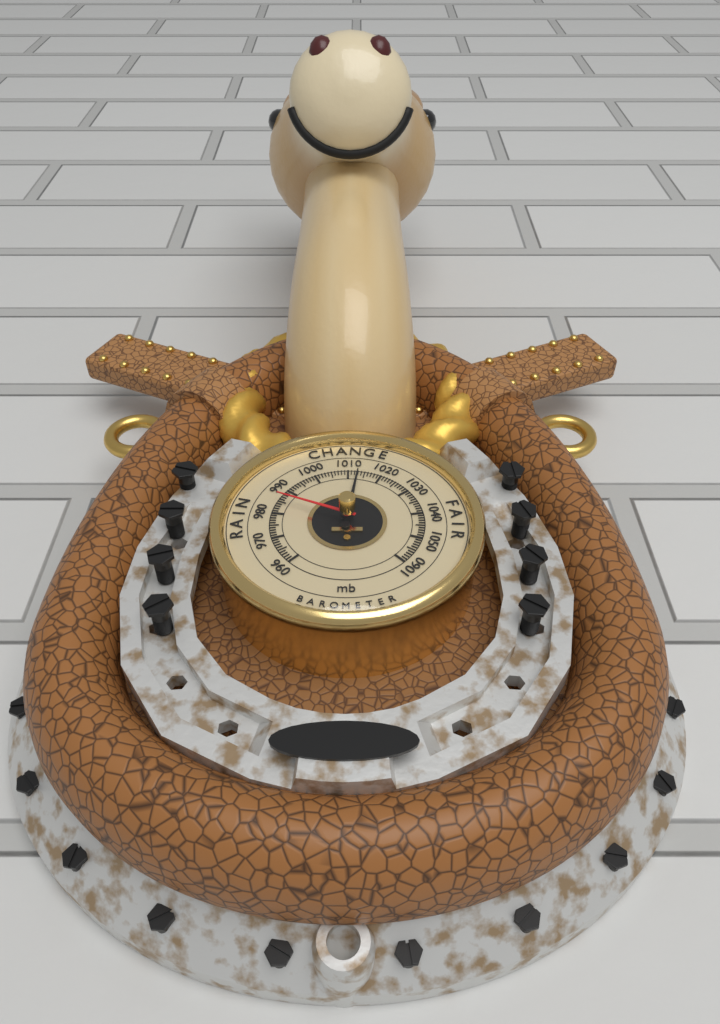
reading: 1013 mb
